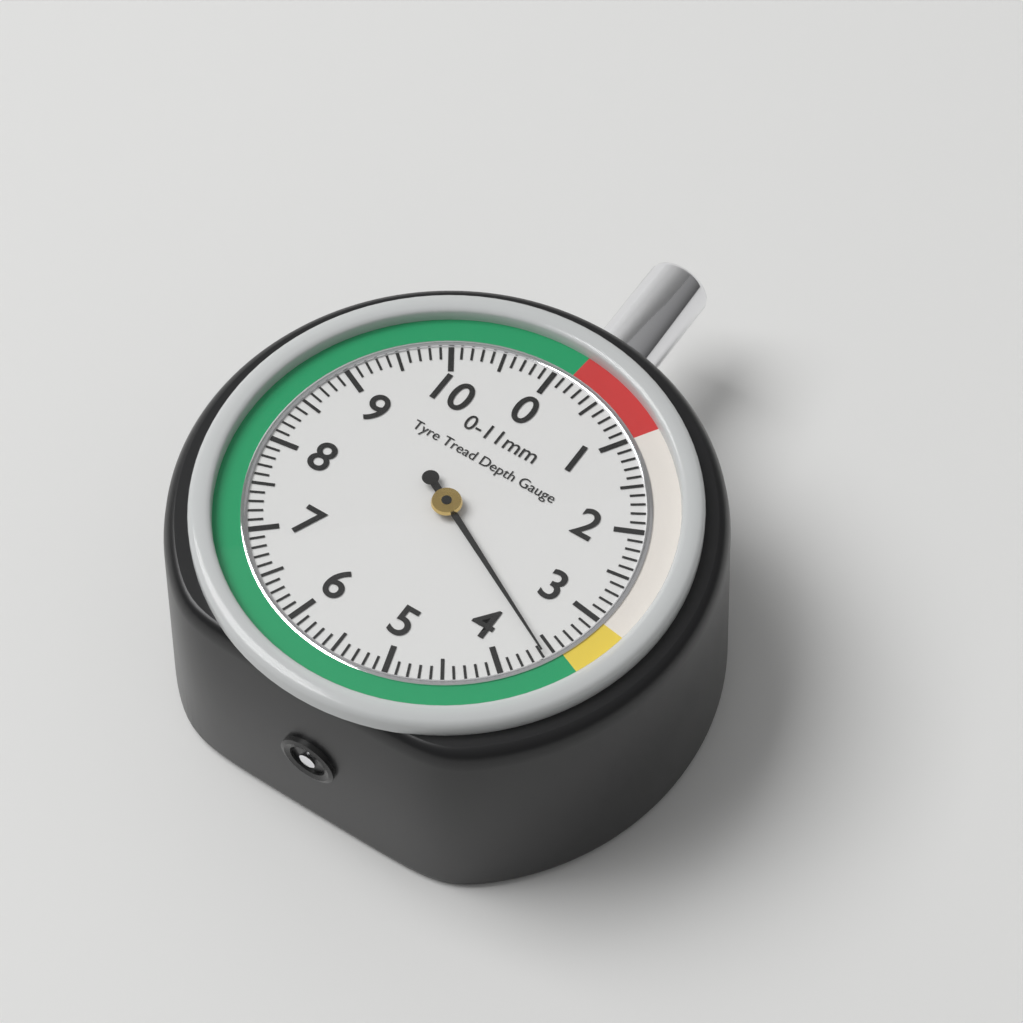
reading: 3.6 mm
